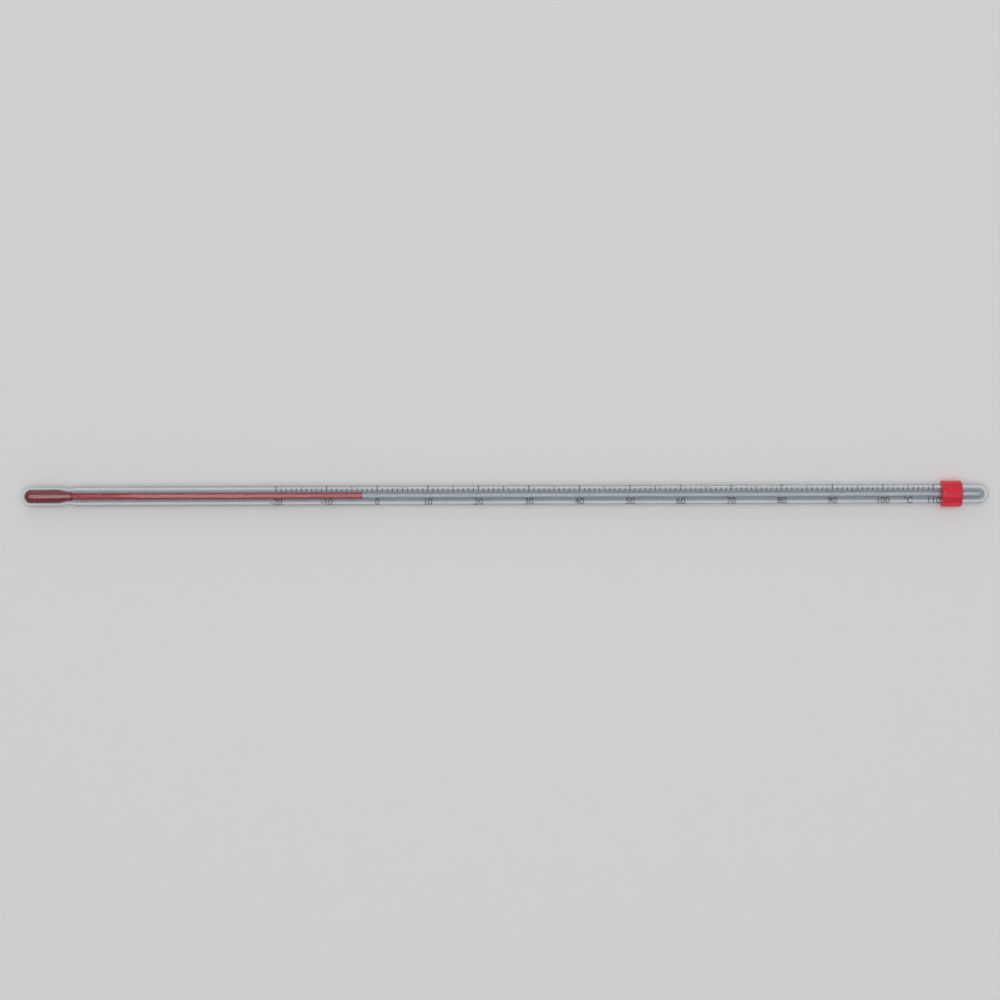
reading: -3 °C
